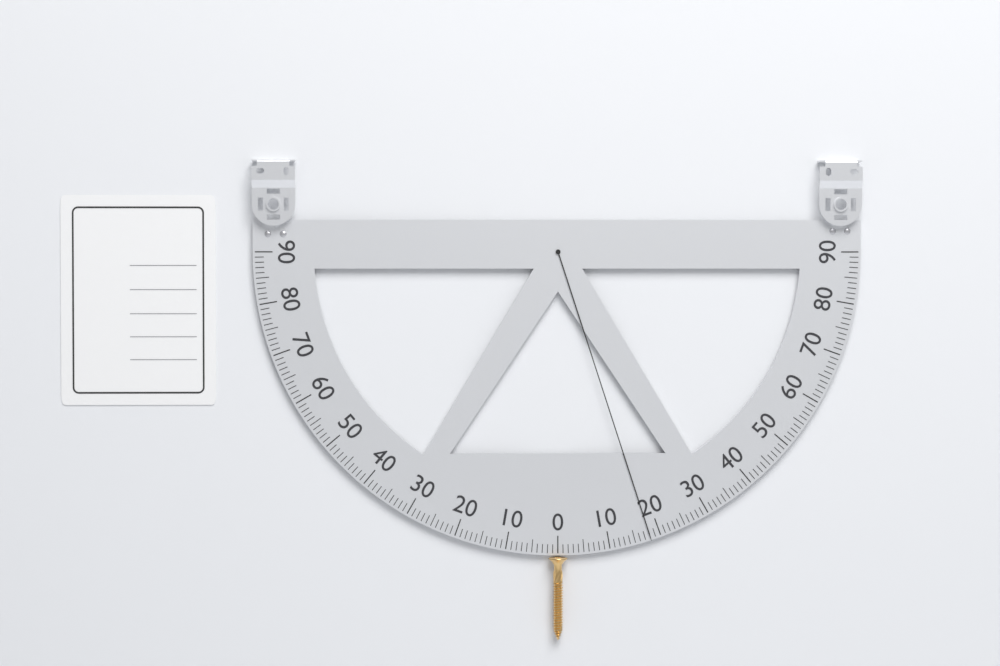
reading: 18 (no unit)
